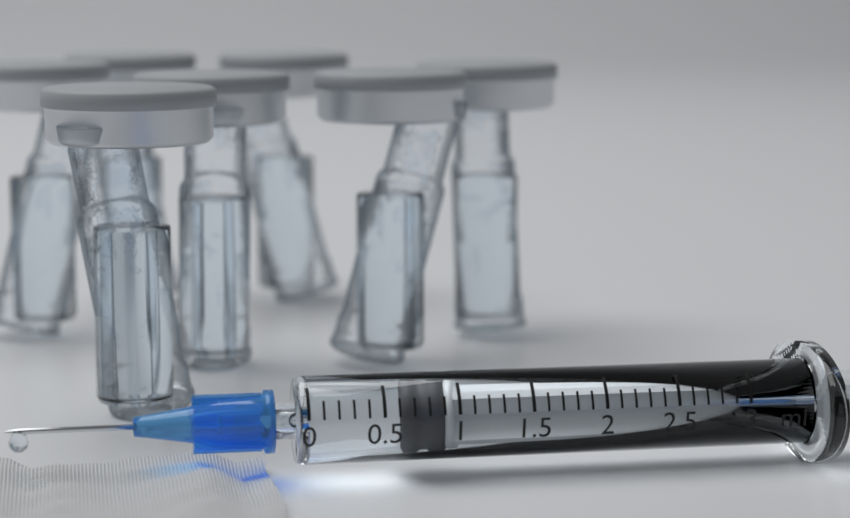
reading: 0.6 ml
